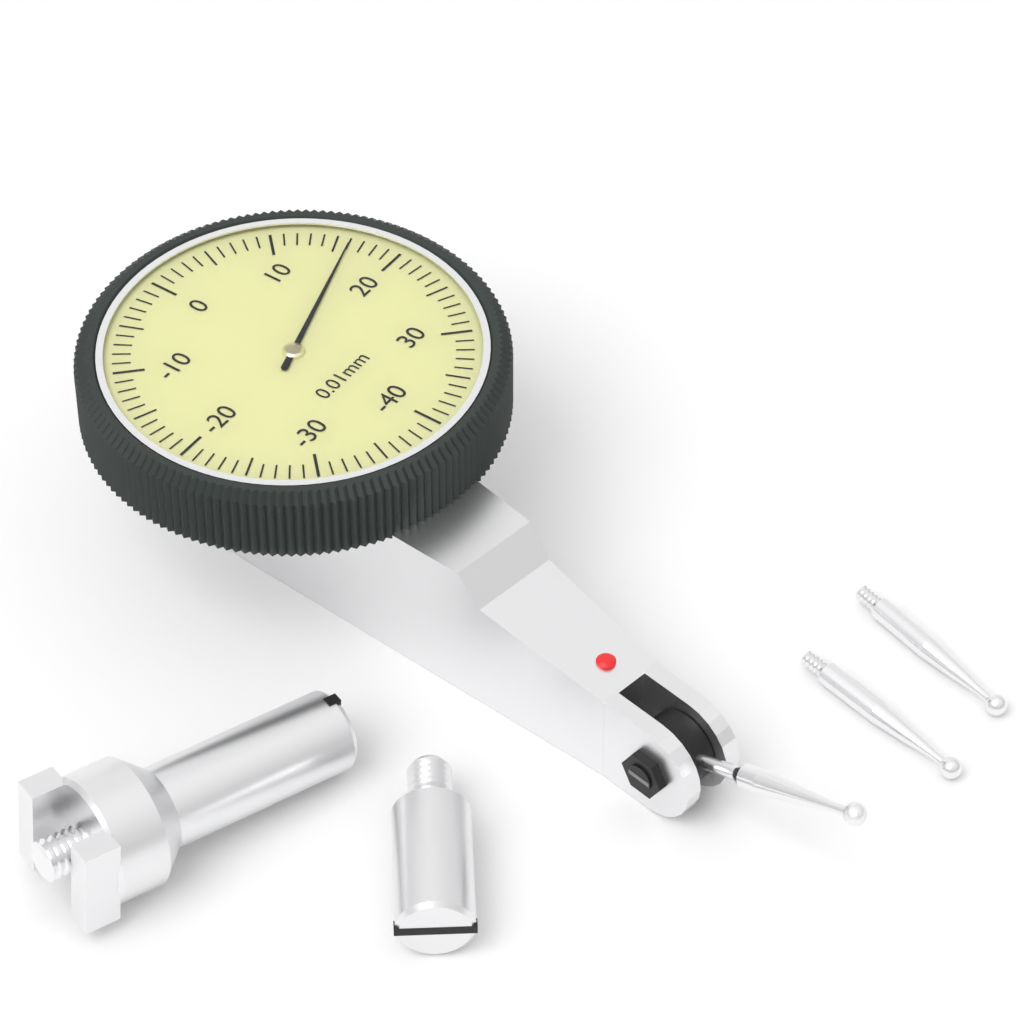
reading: 16 0.01mm
